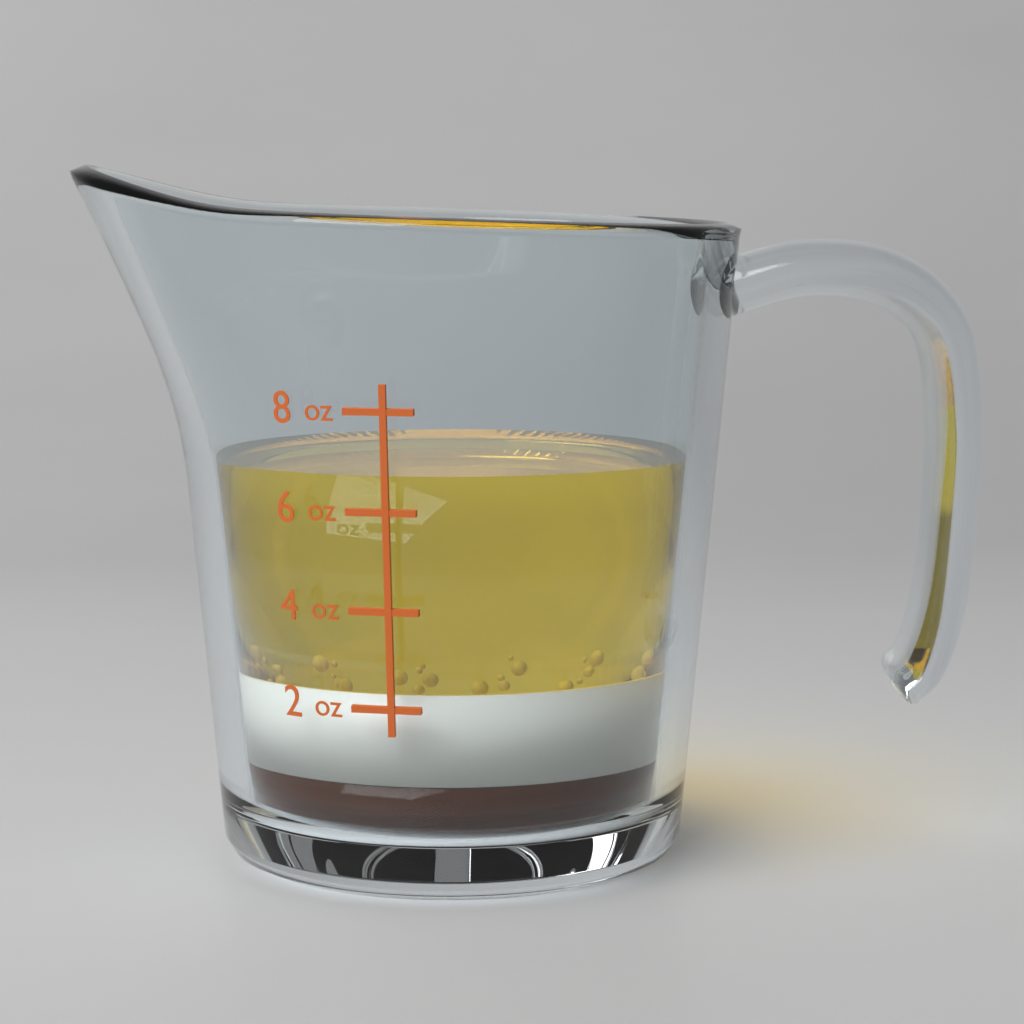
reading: 6.7 oz
